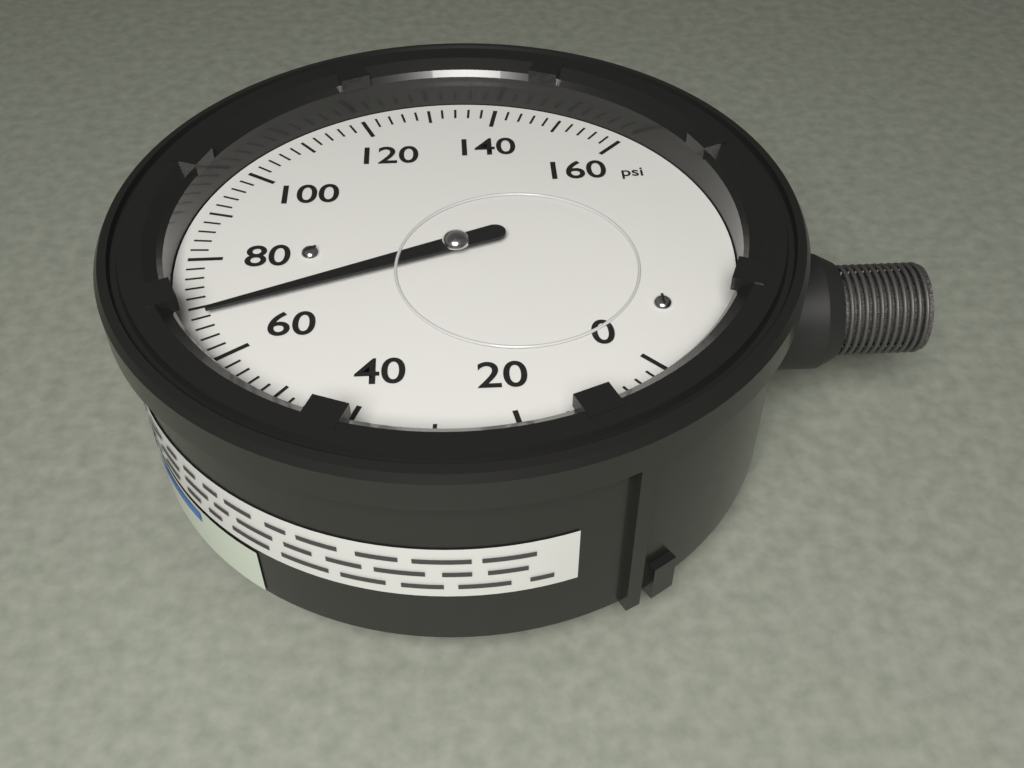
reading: 68 psi
